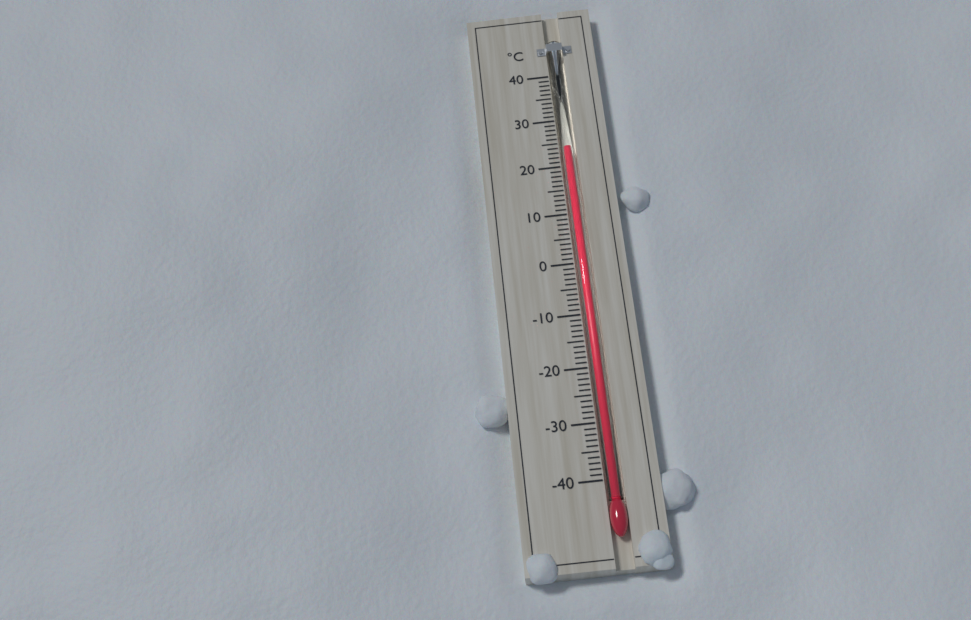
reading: 24 °C
